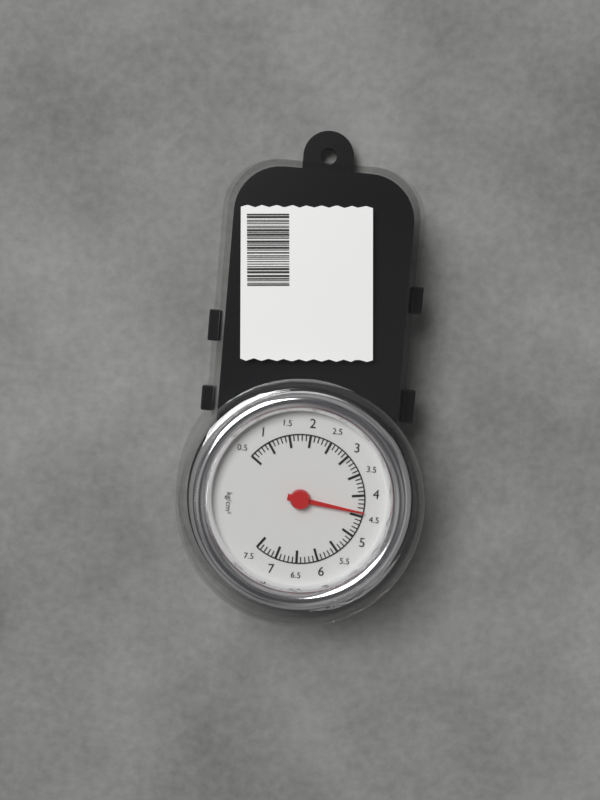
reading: 4.4 kg/cm²
